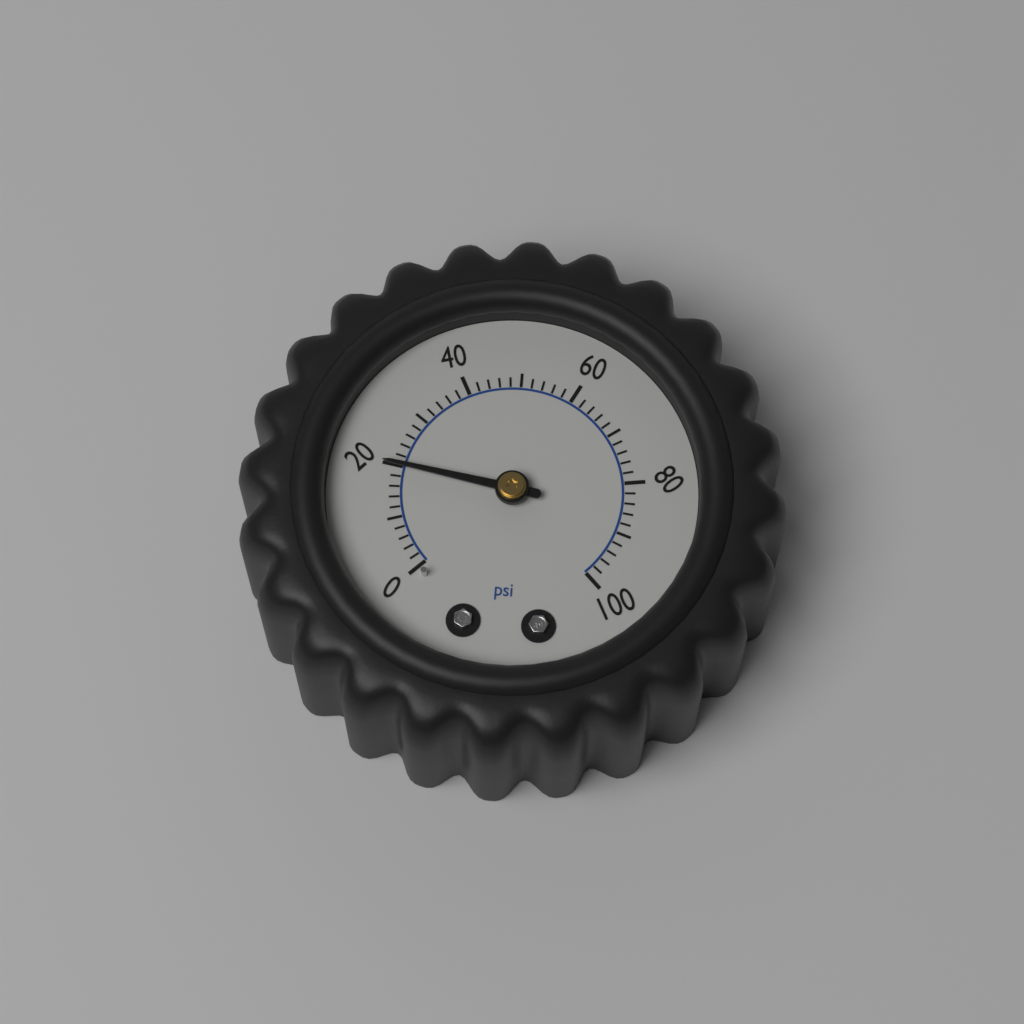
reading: 20 psi
